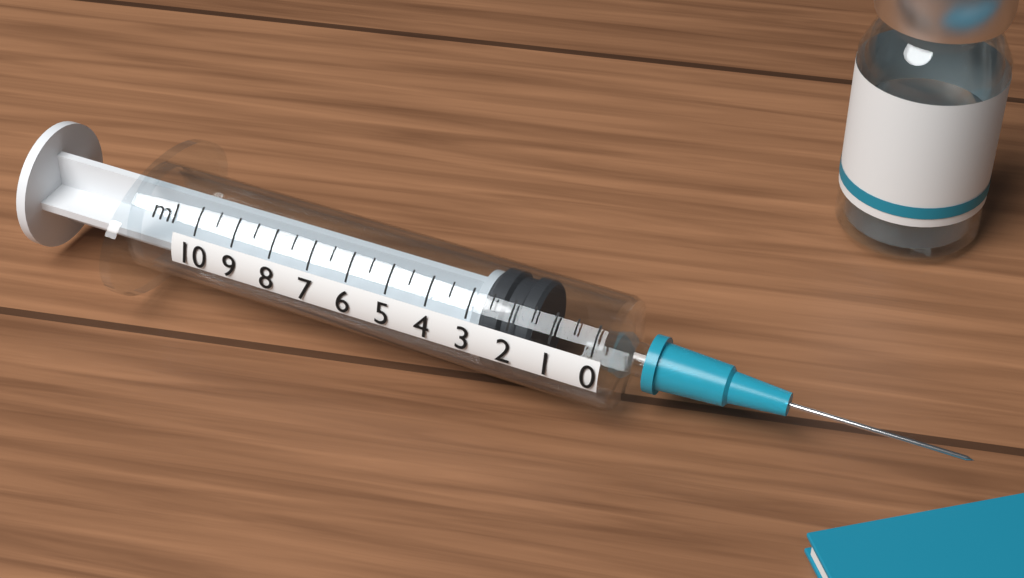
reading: 1.5 ml
